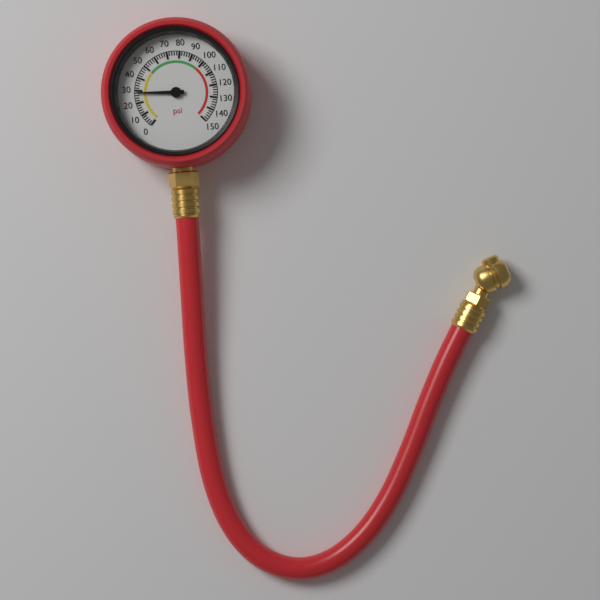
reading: 28 psi
